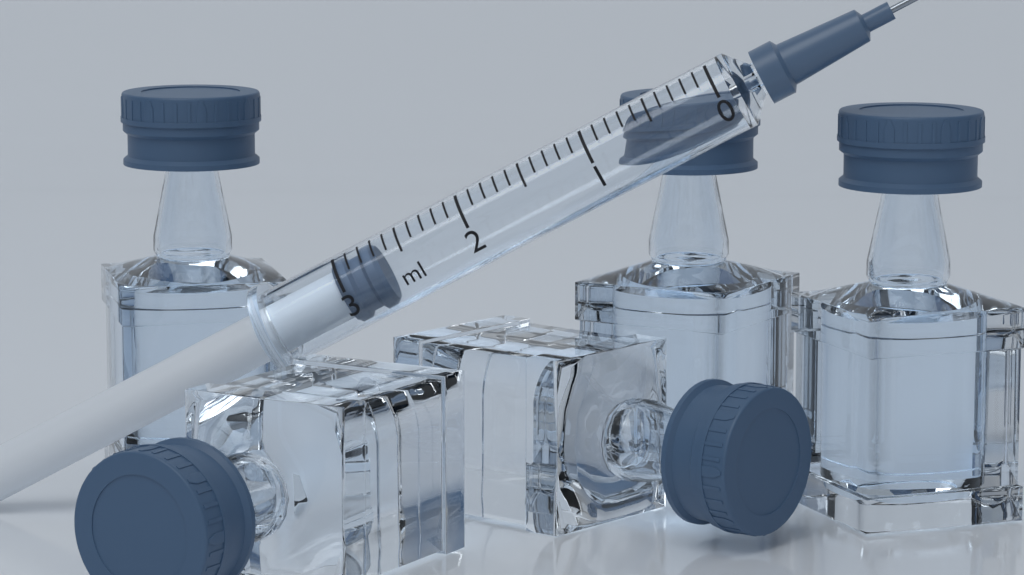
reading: 2.7 ml
